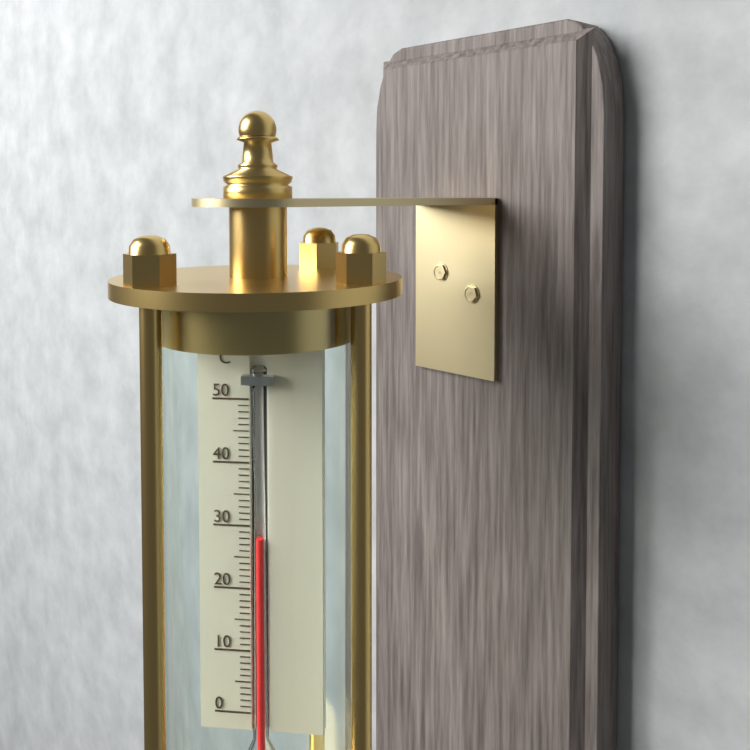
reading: 28 °C
